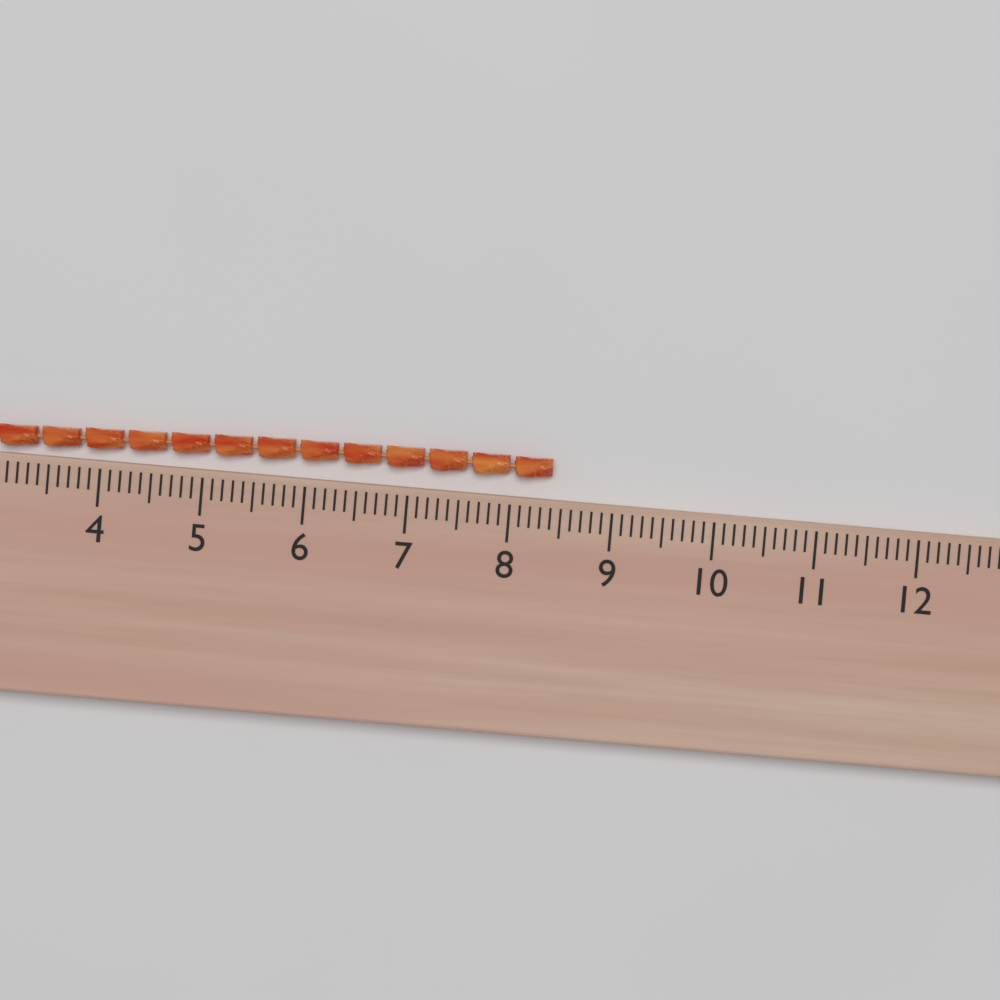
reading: 8.4 (no unit)
